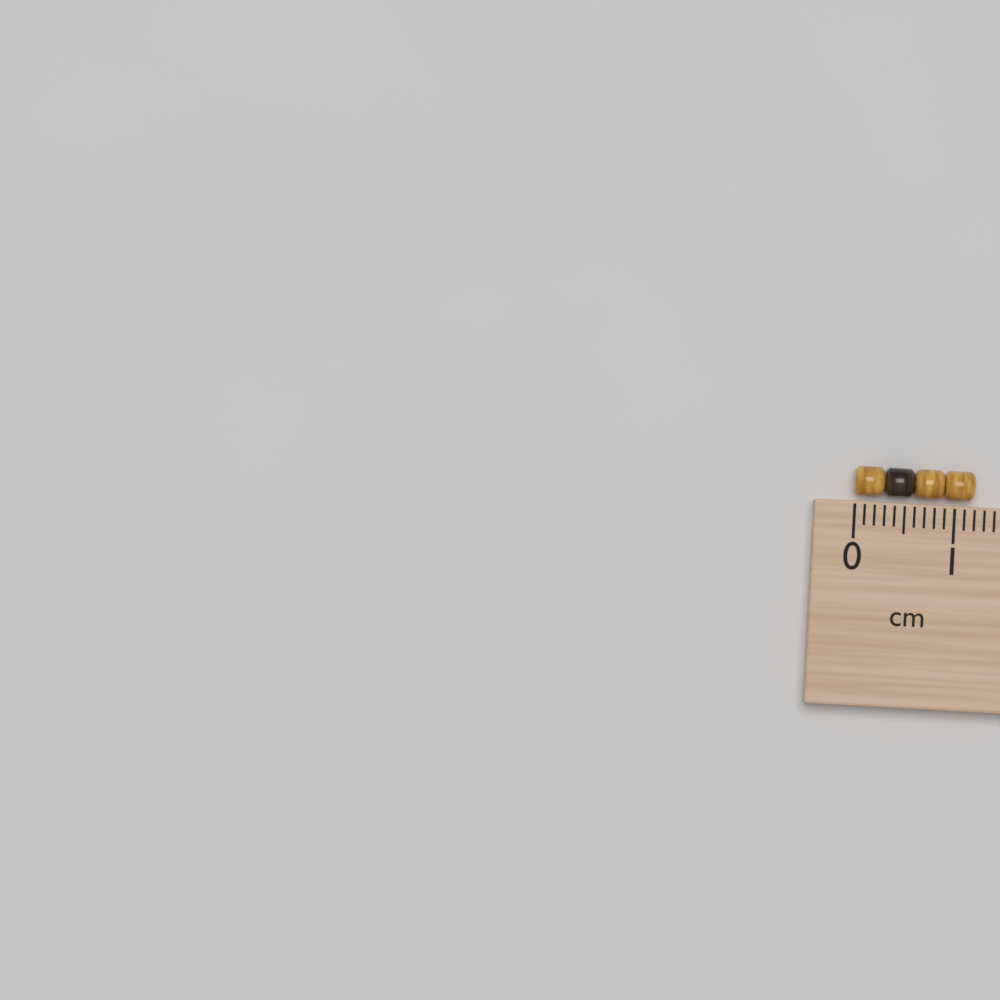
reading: 1.2 cm
